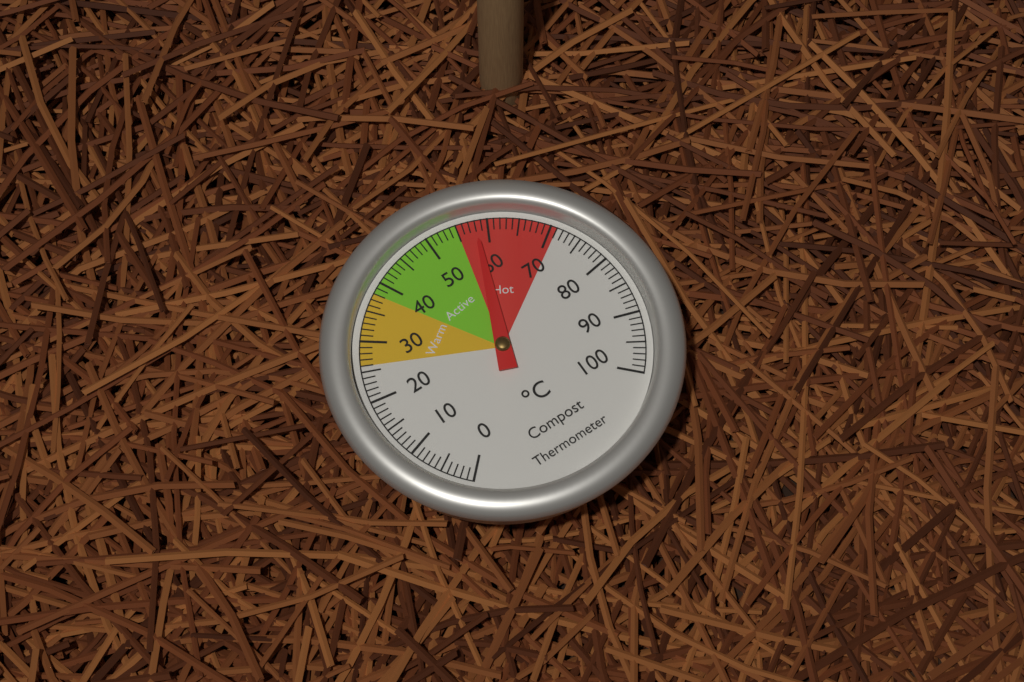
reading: 58 °C
